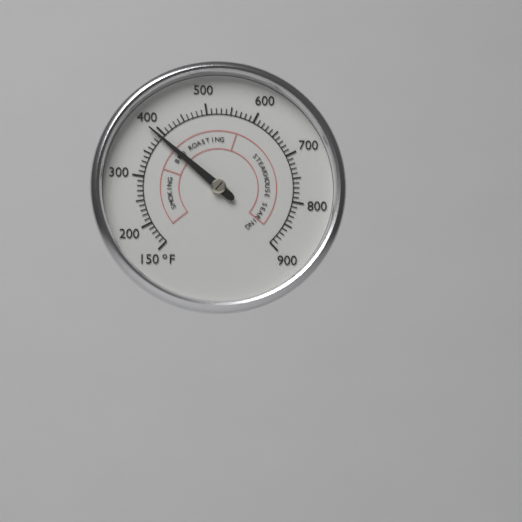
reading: 390 °F
